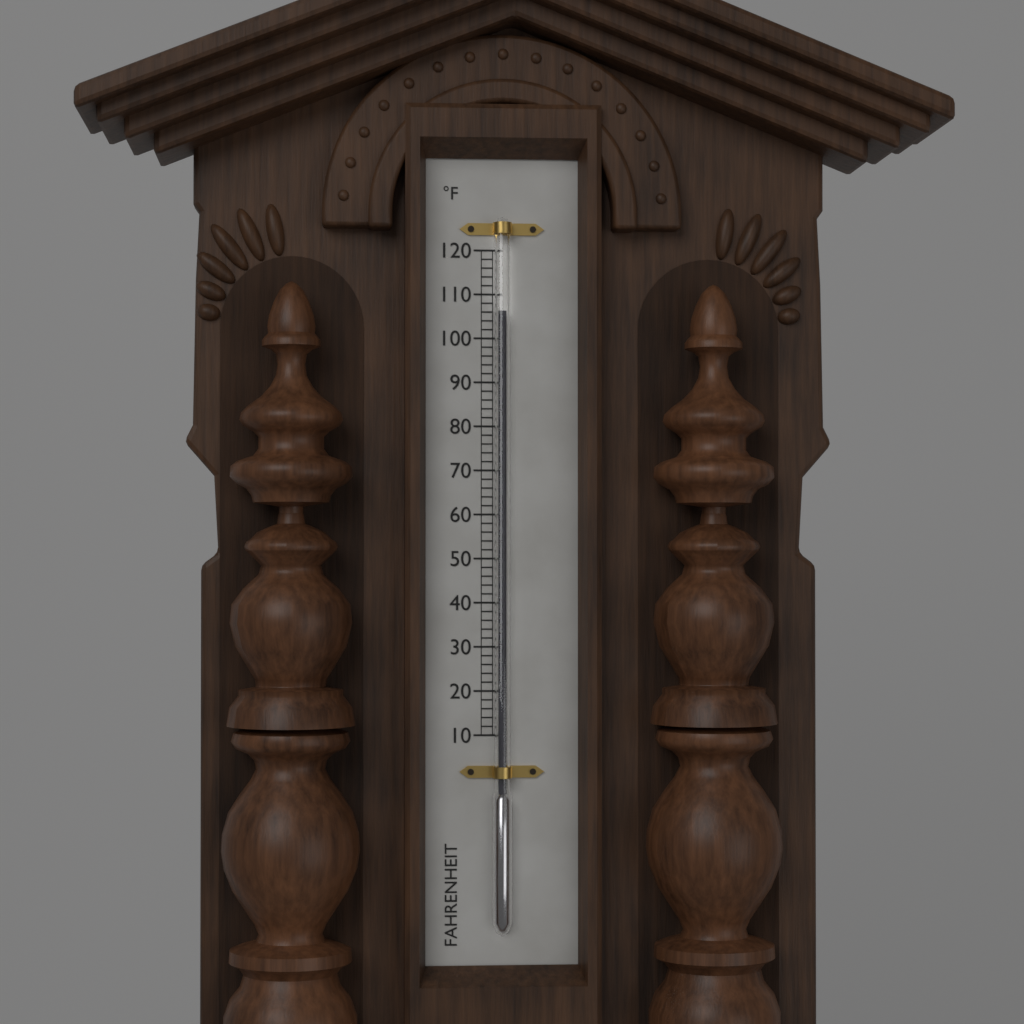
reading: 106 °F
